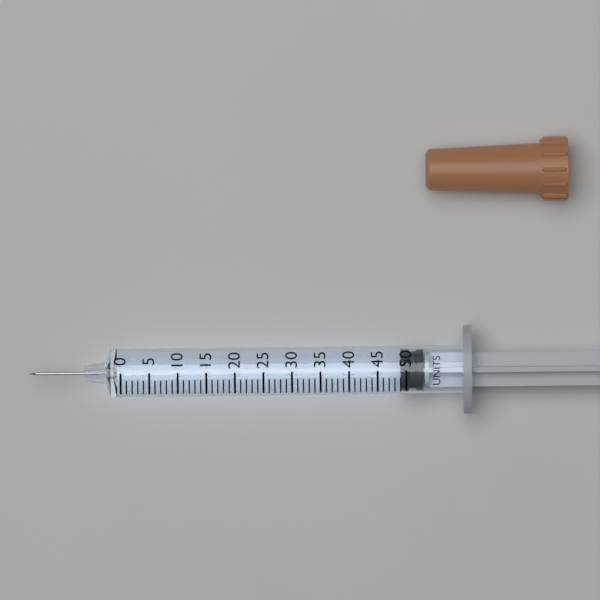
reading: 49 units
